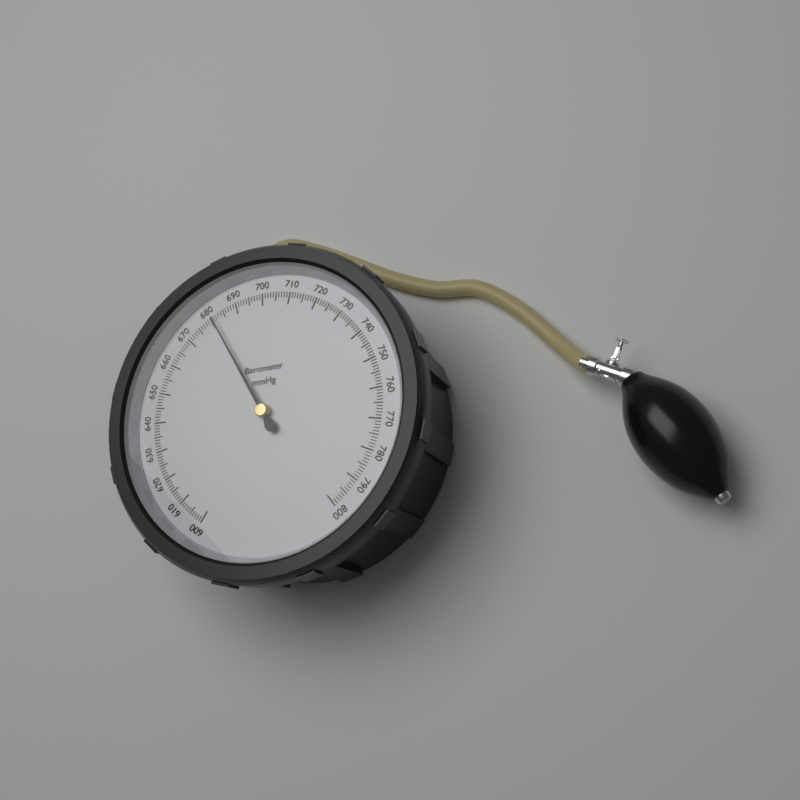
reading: 681 mmHg
